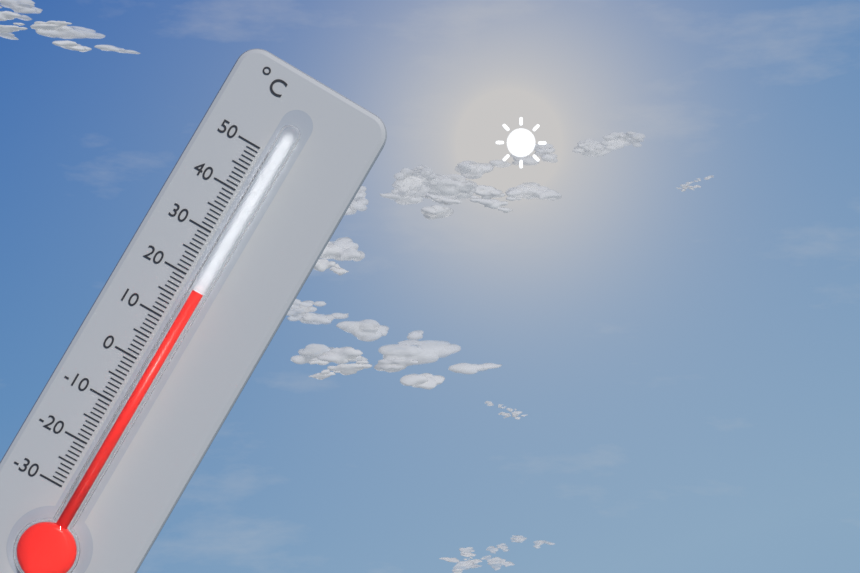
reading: 18 °C
